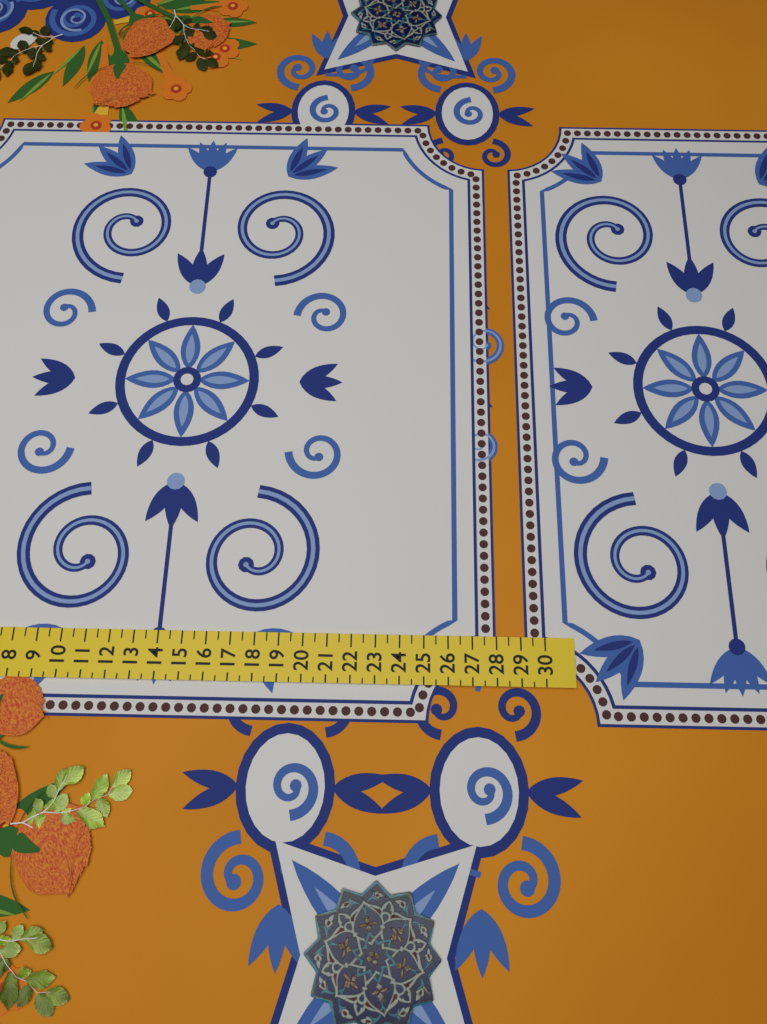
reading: 28.0 (no unit)
